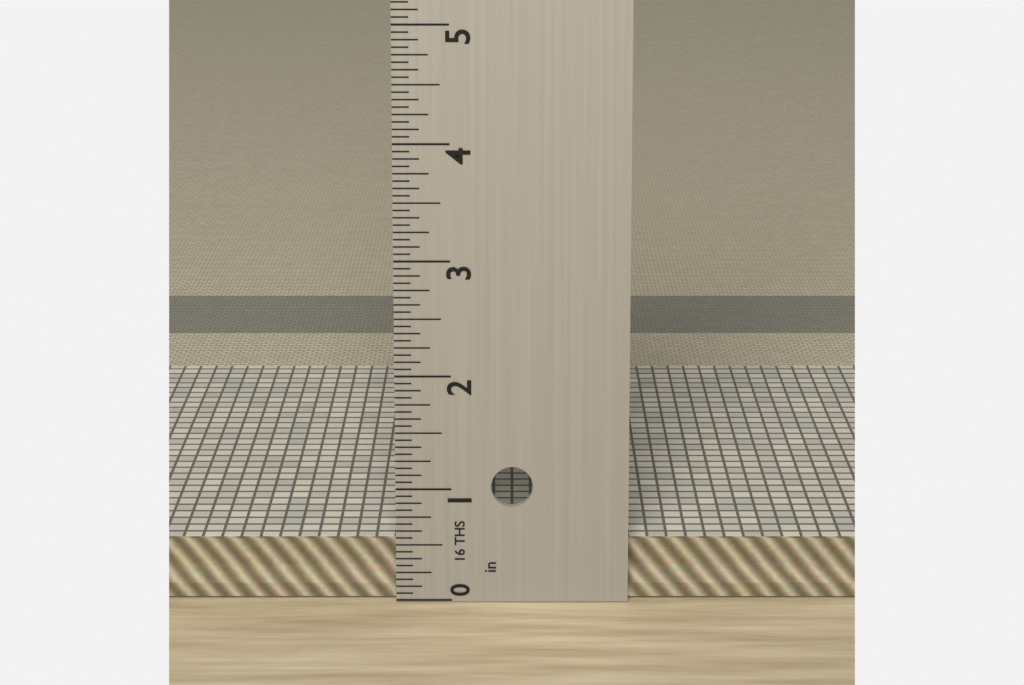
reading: 0.5000 in
